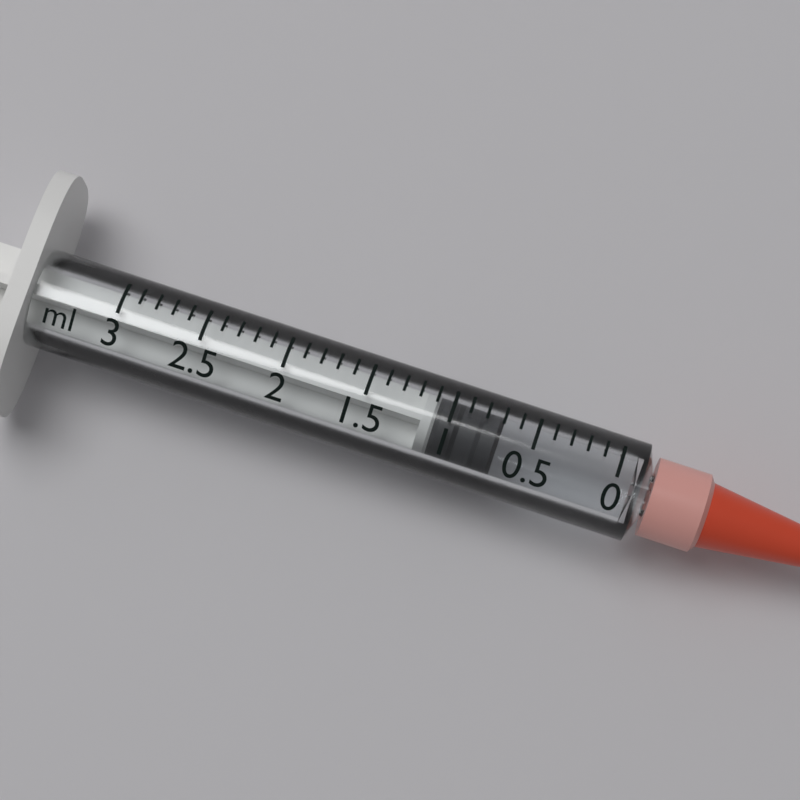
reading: 0.7 ml
